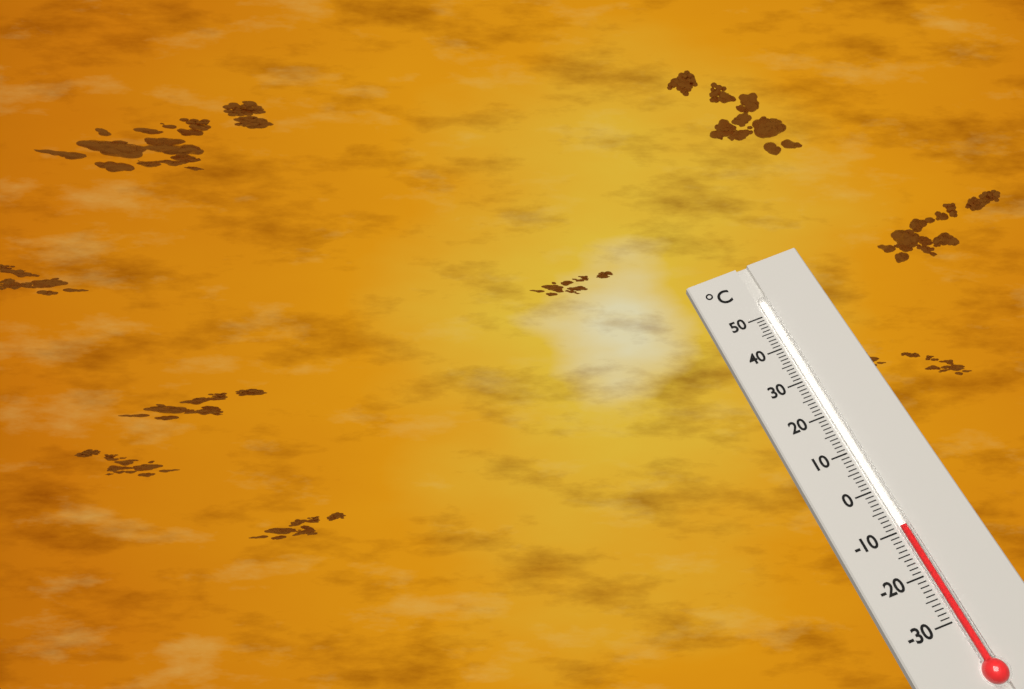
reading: -9 °C
